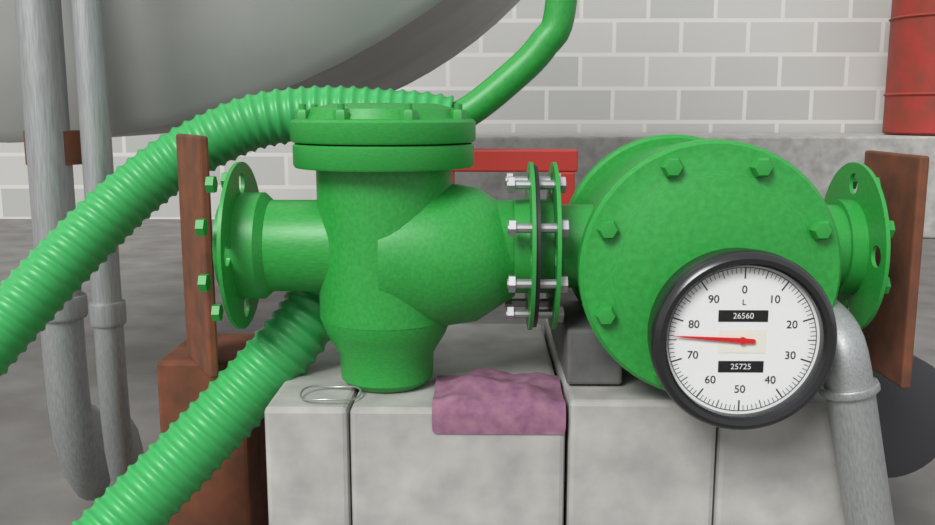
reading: 76 L
